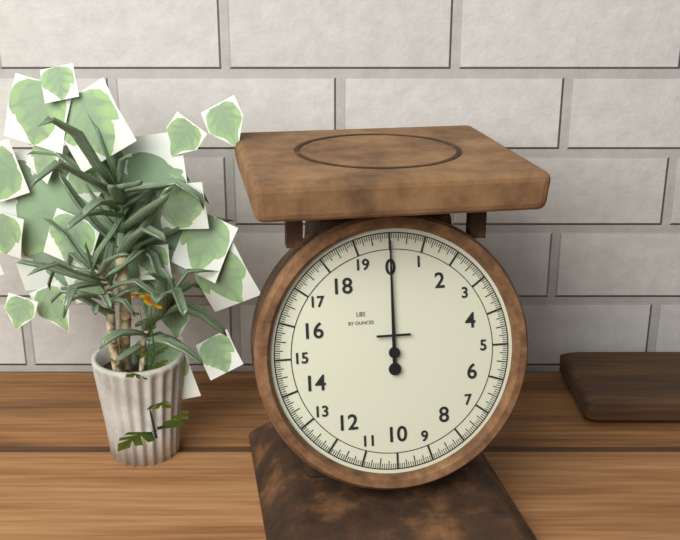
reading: 0.0000 lbs
